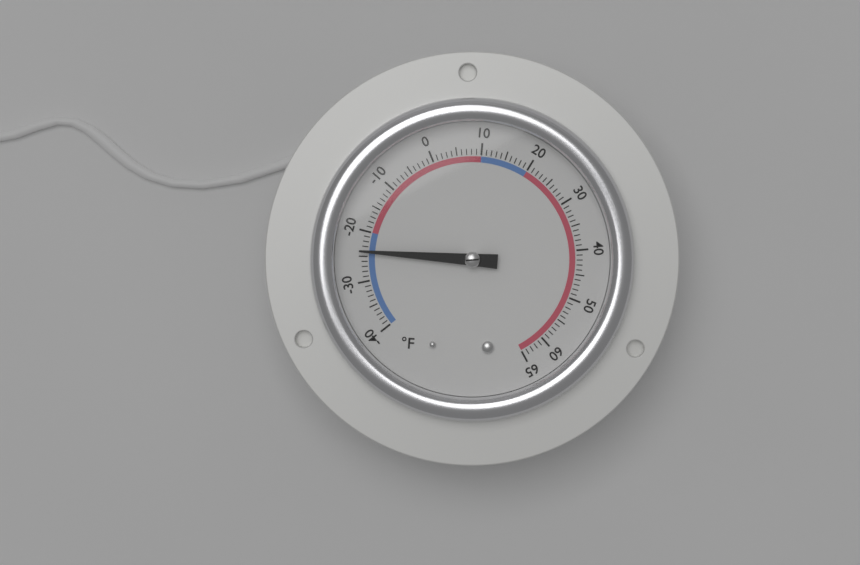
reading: -24 °F
